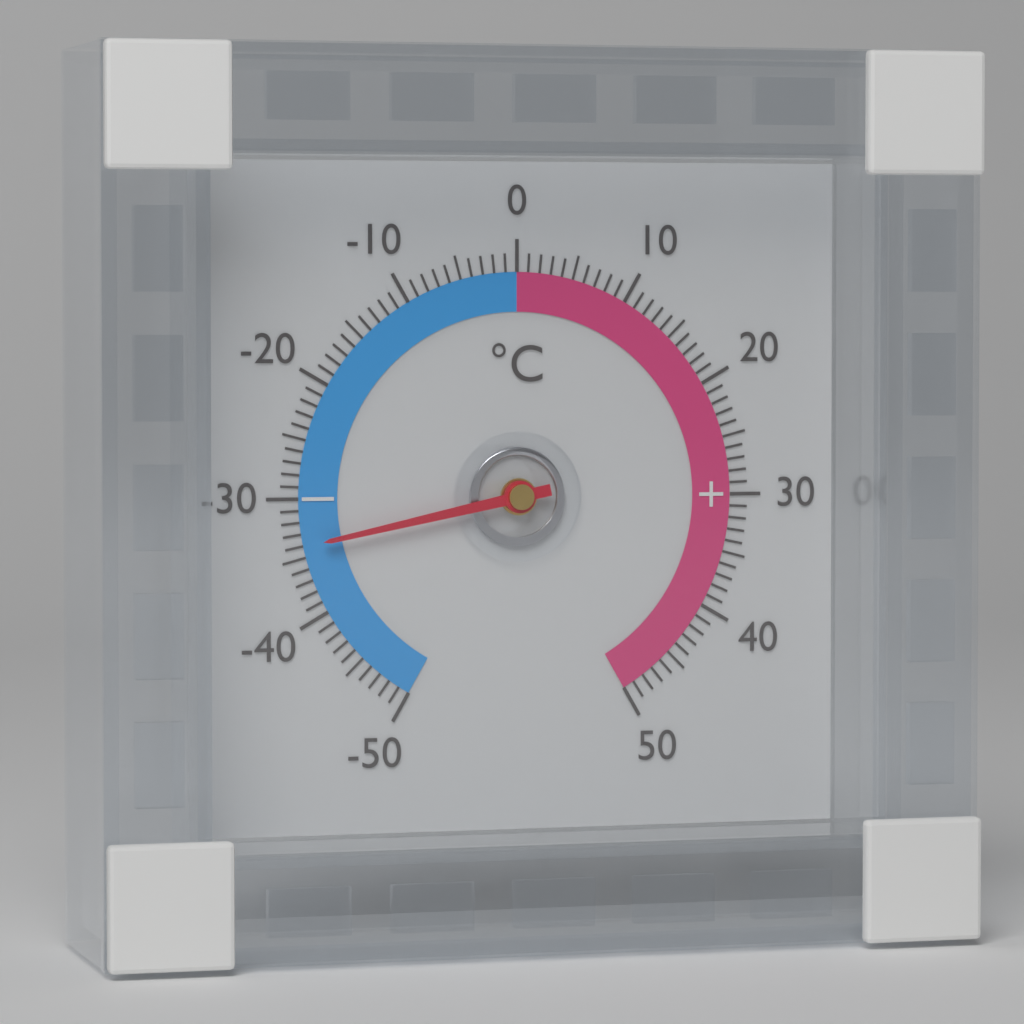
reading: -34 °C
